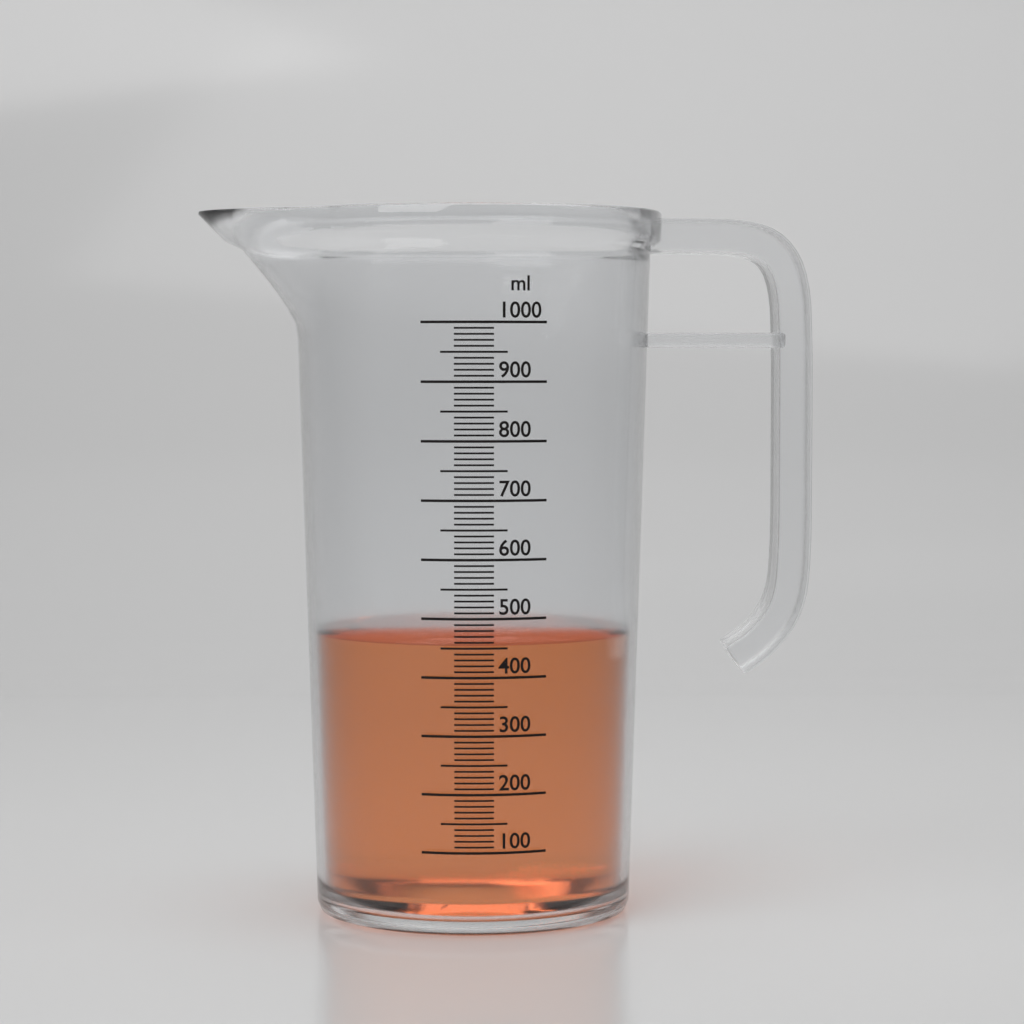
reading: 460 ml
